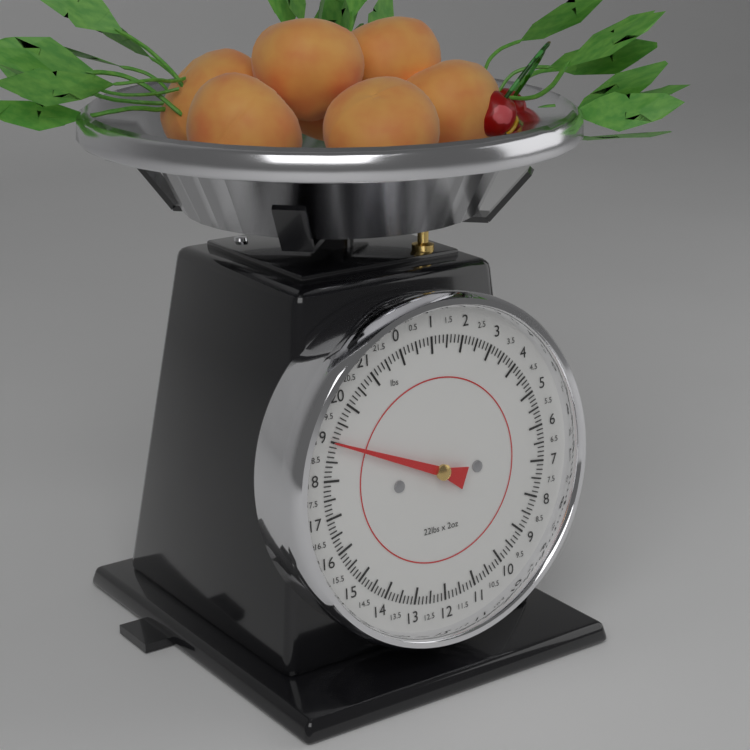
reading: 19.000 lbs
